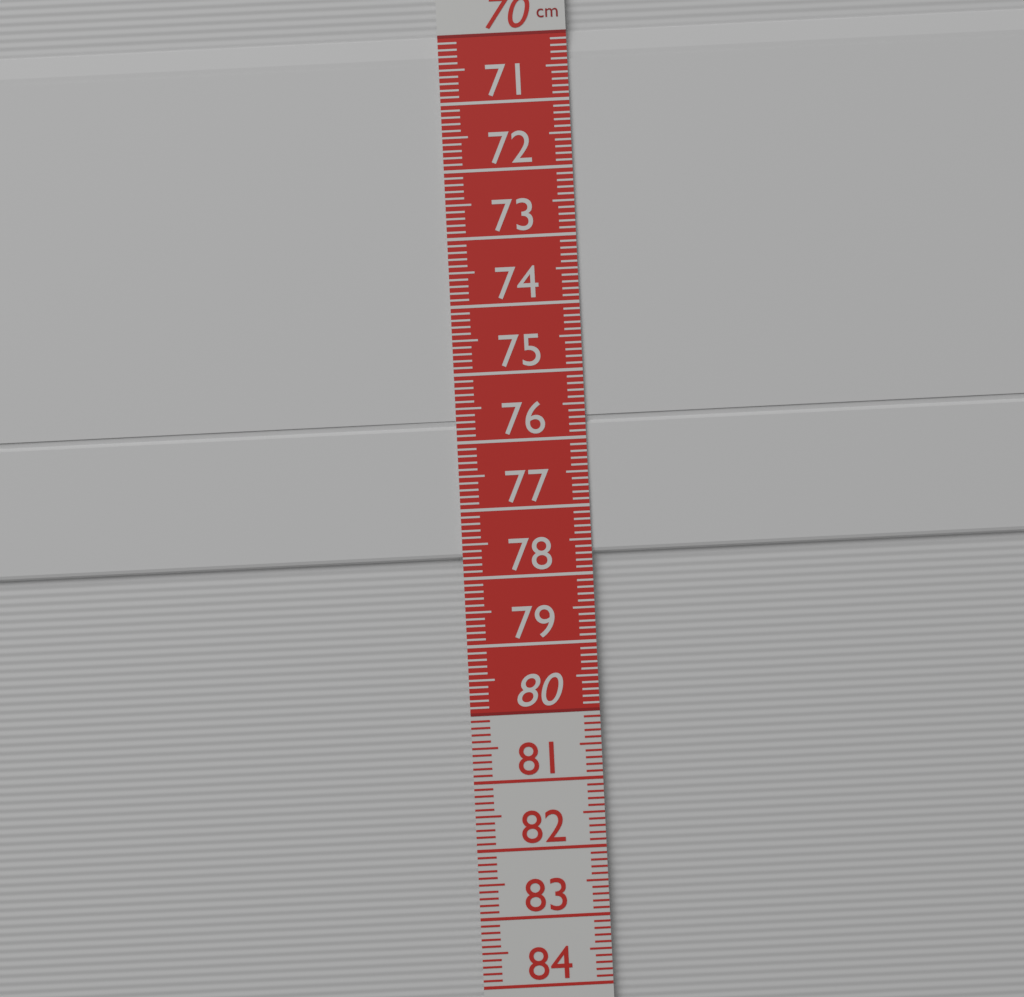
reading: 77.7 cm
